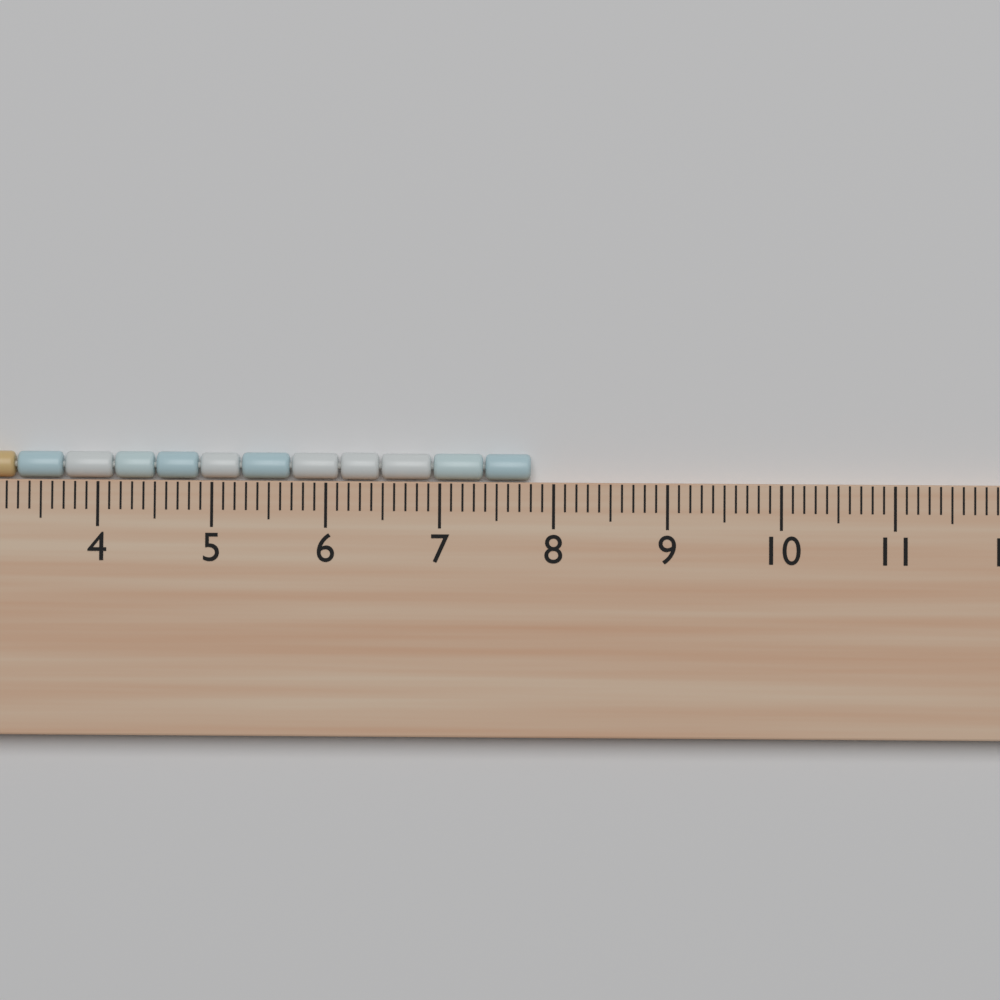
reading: 7.8 cm
